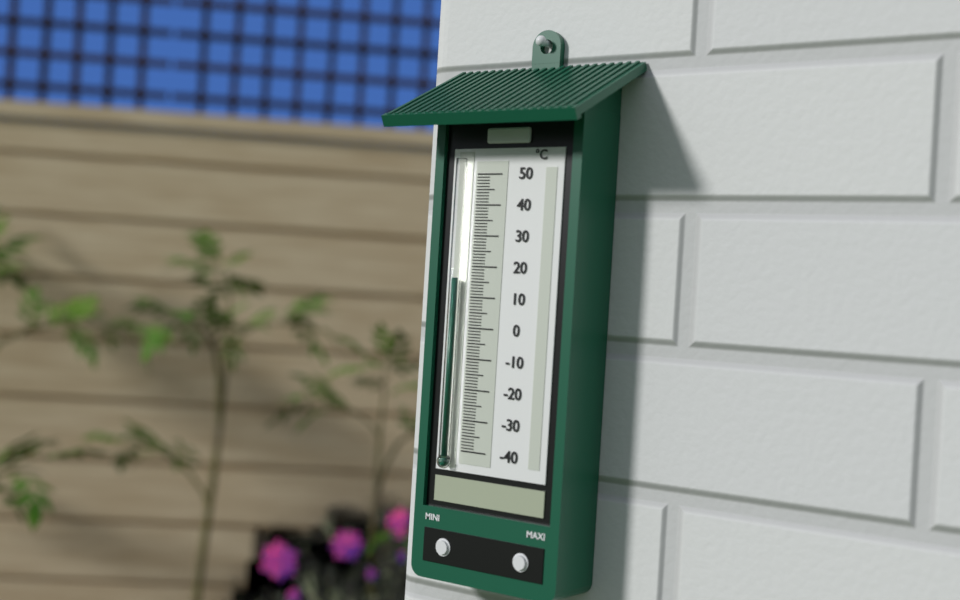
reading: 16 °C
